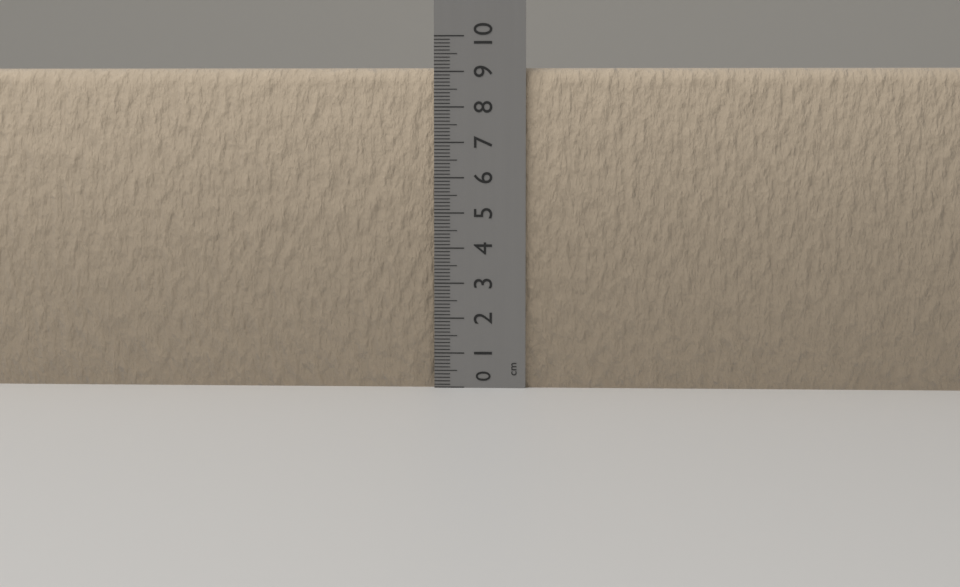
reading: 9.1 cm
